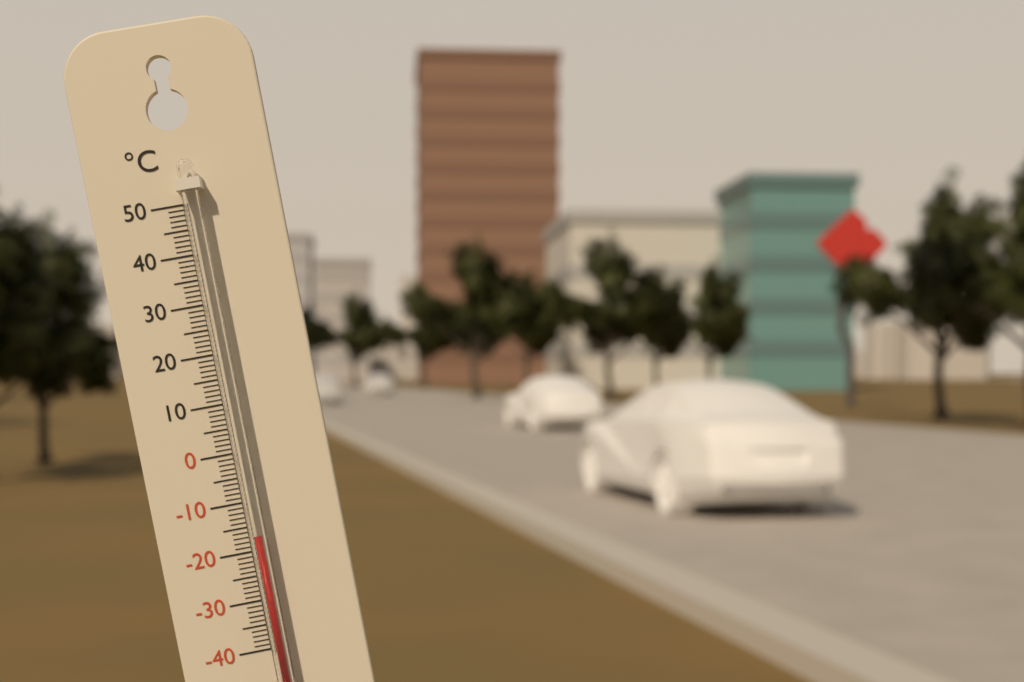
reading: -17 °C
